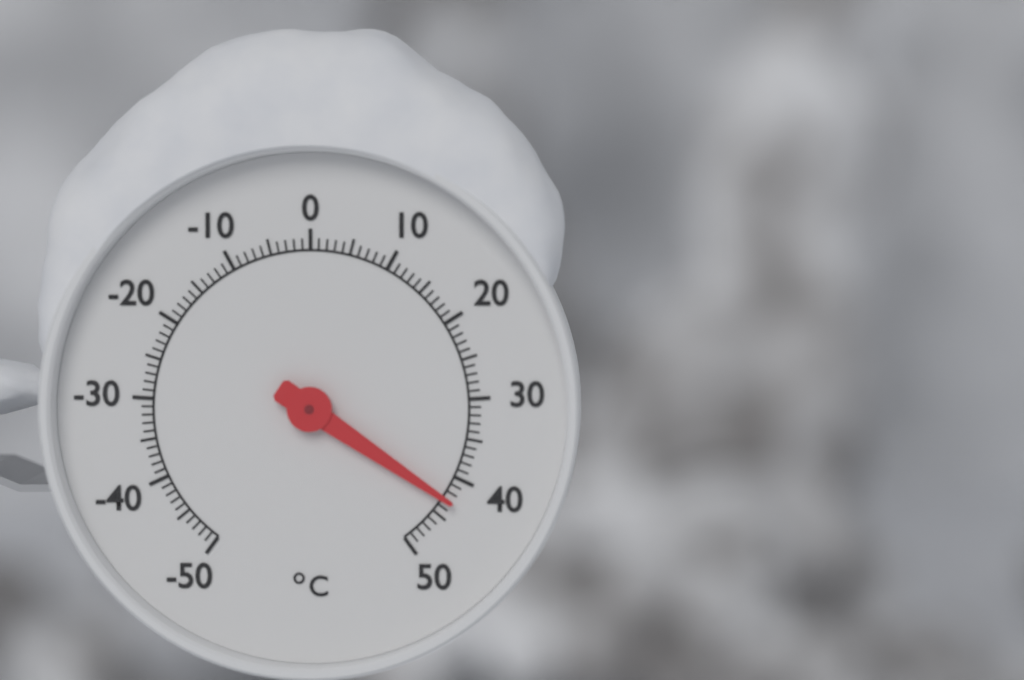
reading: 43 °C
